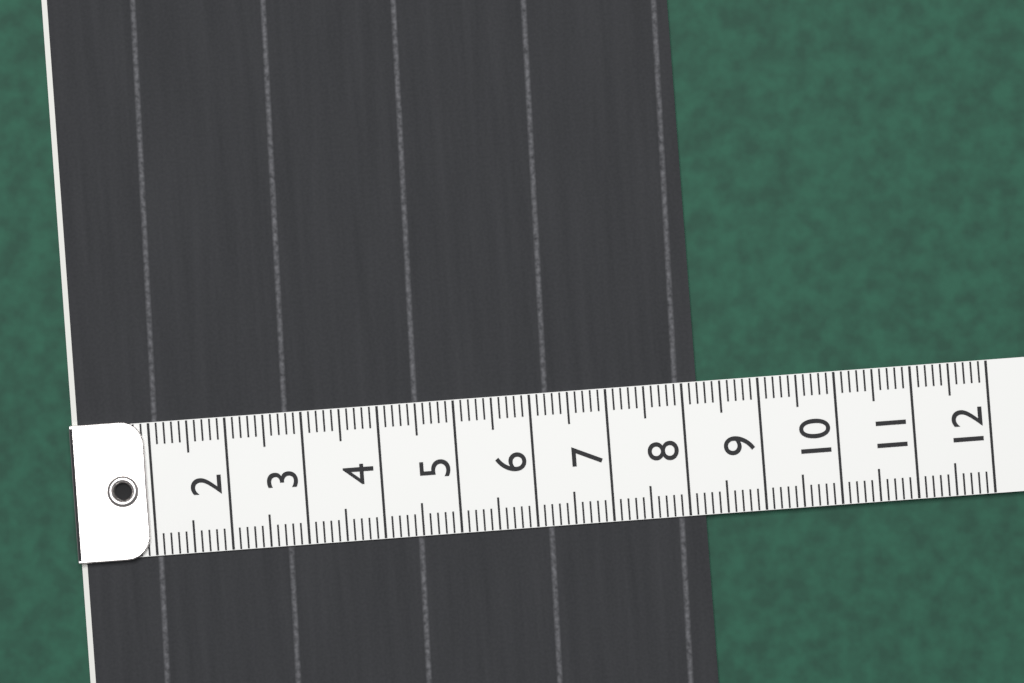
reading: 8.2 (no unit)
